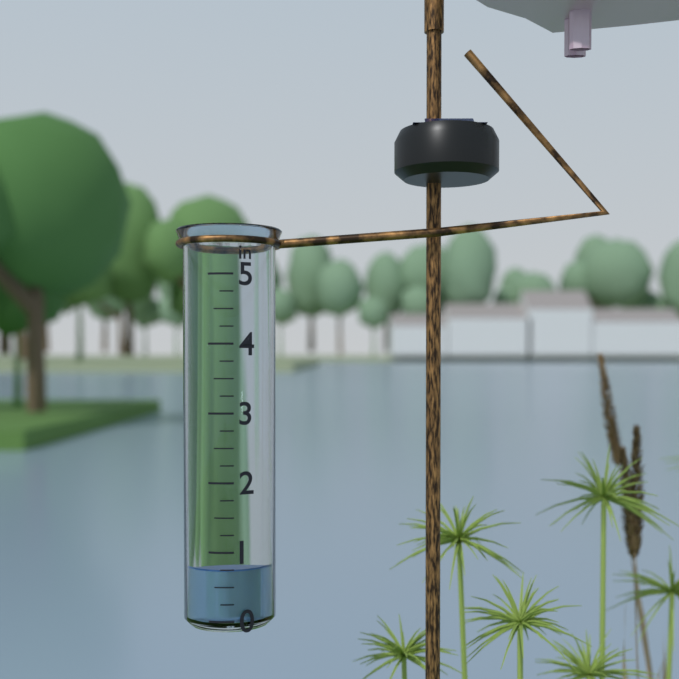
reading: 0.75 in
